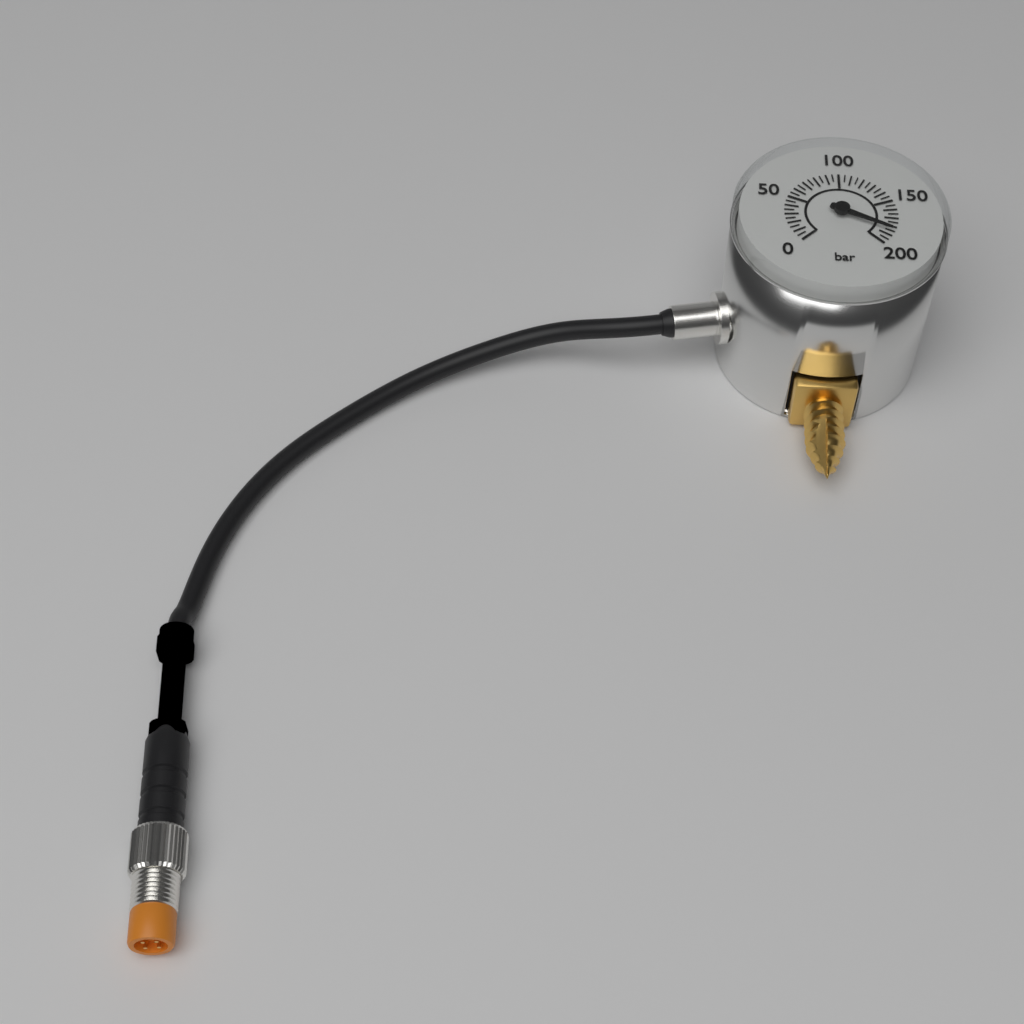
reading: 185 bar
